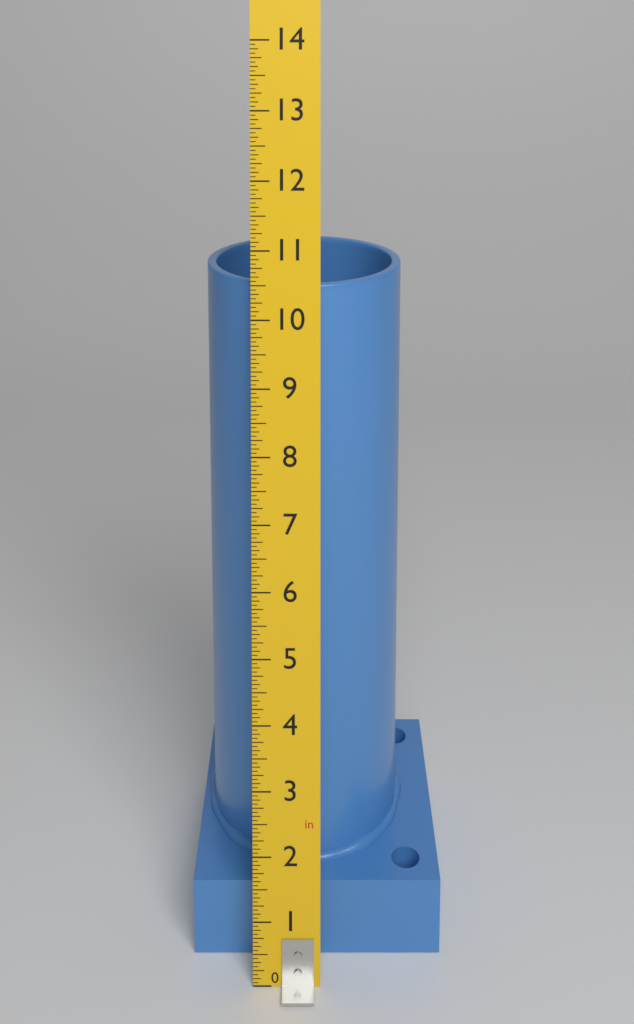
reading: 10.5000 in
